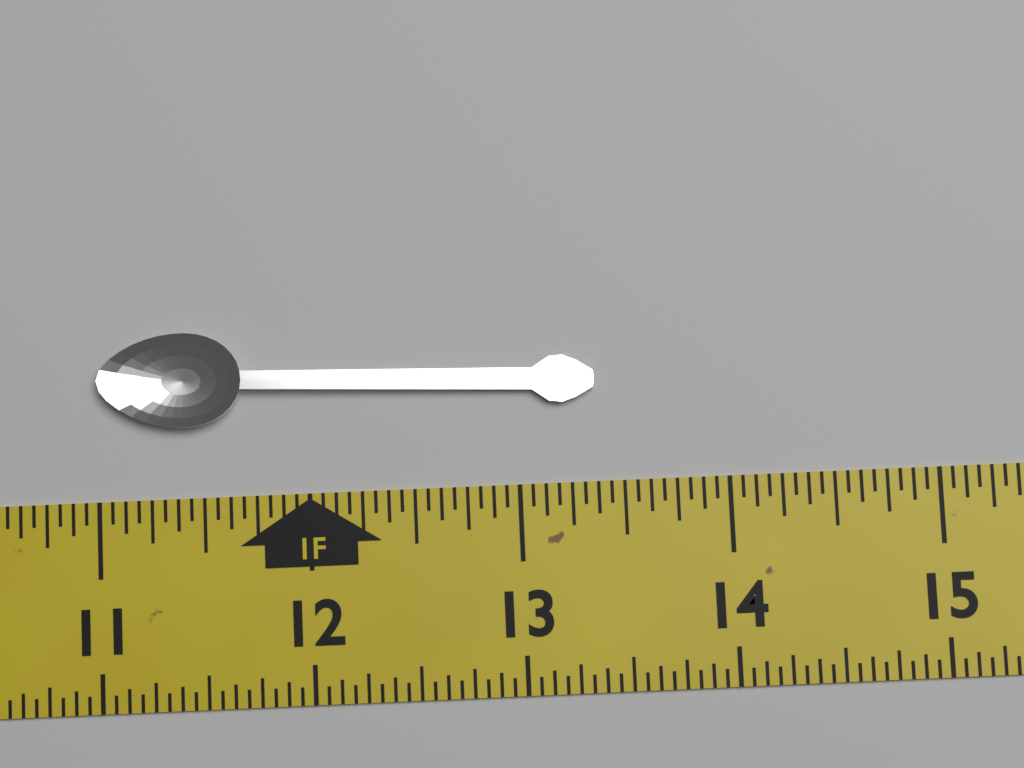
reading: 13.3750 in
